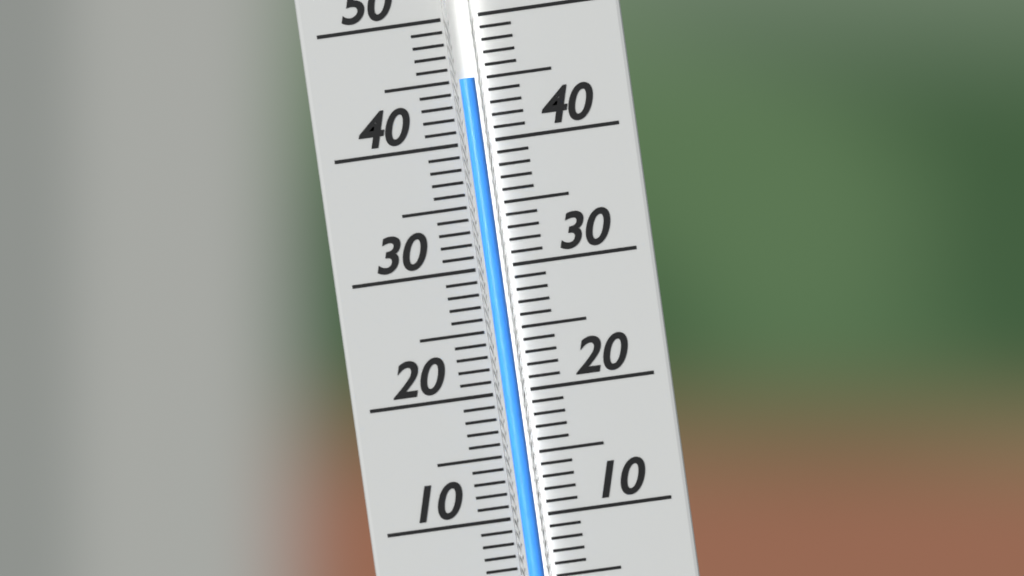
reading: 45 (no unit)
